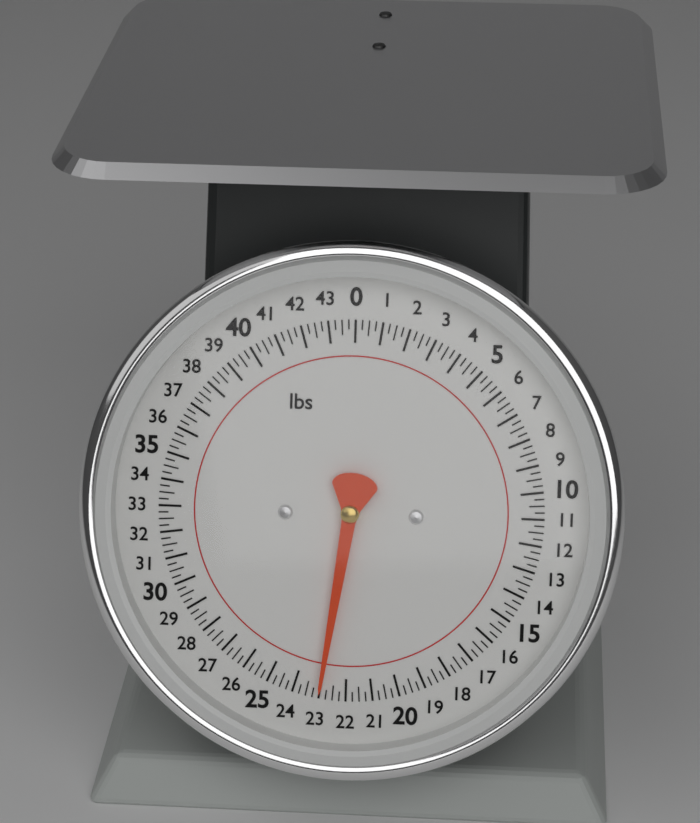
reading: 23.00 lbs
